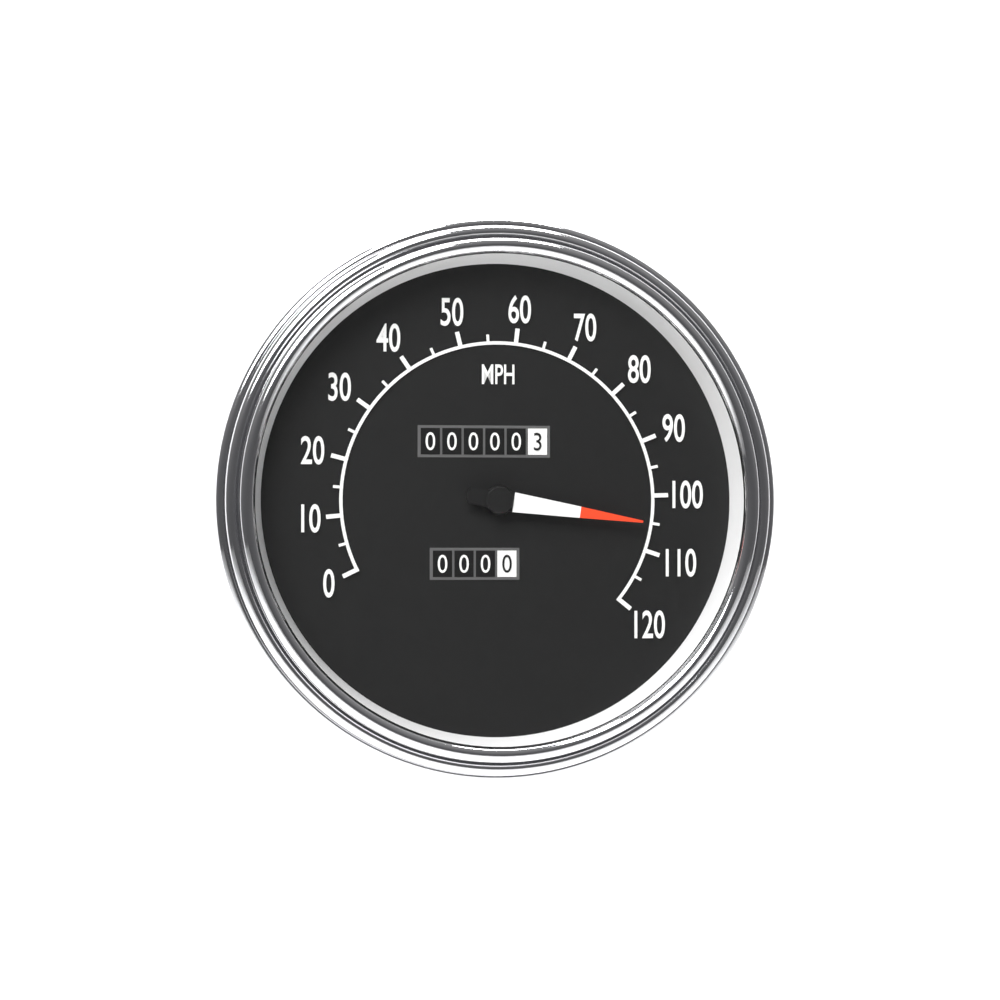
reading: 105 MPH
